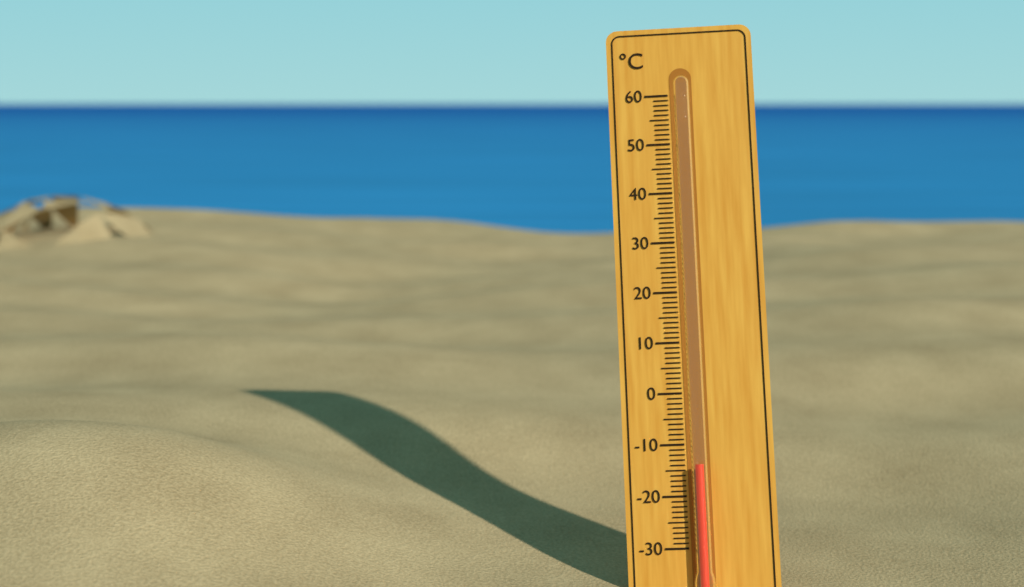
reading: -14 °C
